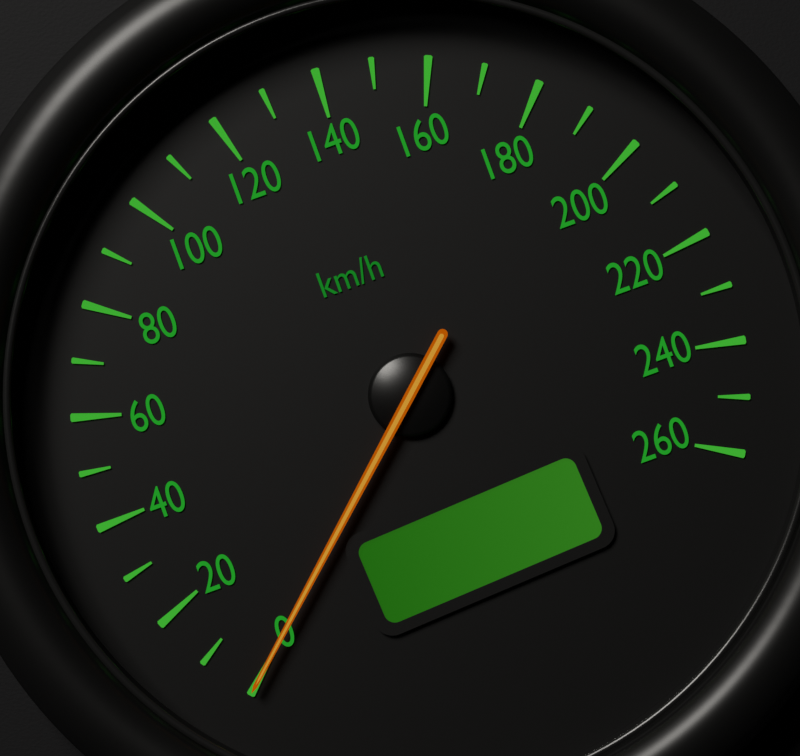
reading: 0 km/h
